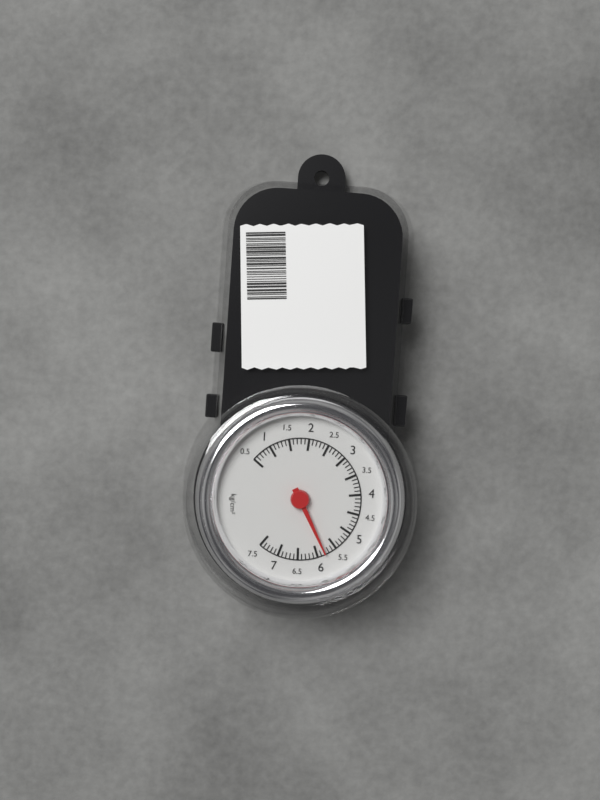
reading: 5.8 kg/cm²
